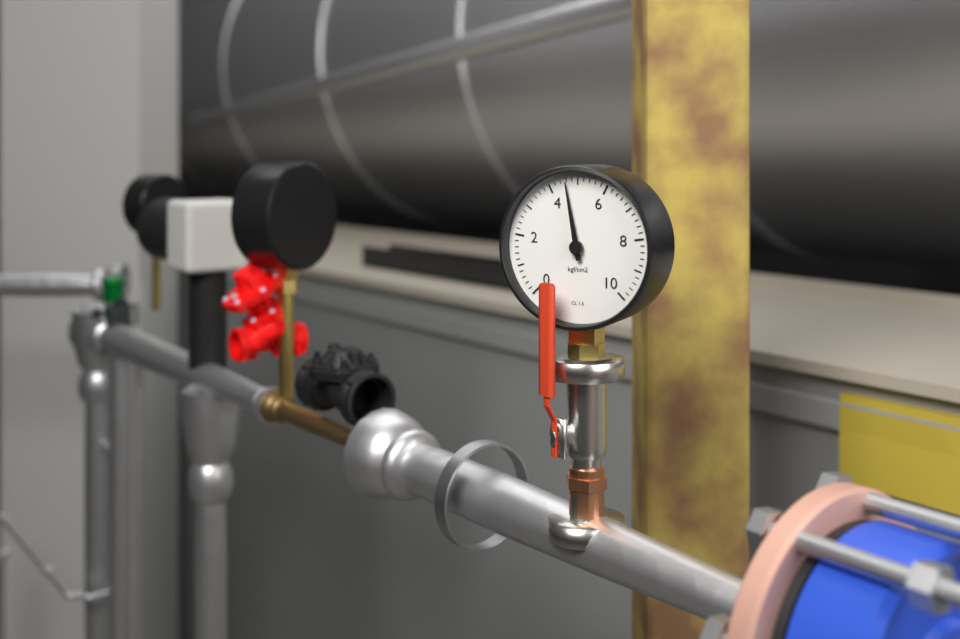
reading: 4.6 kgf/cm2
